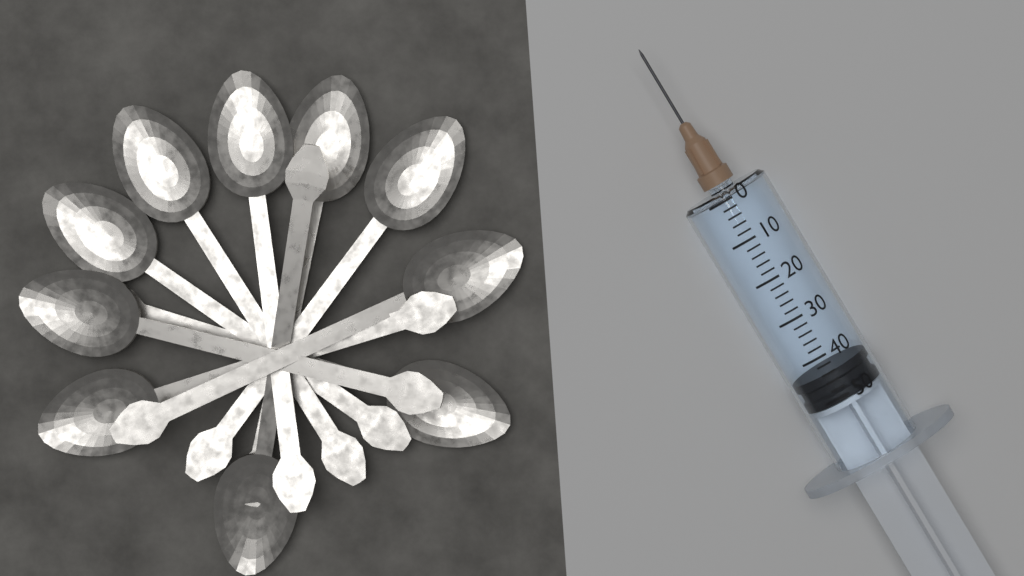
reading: 44 (no unit)
